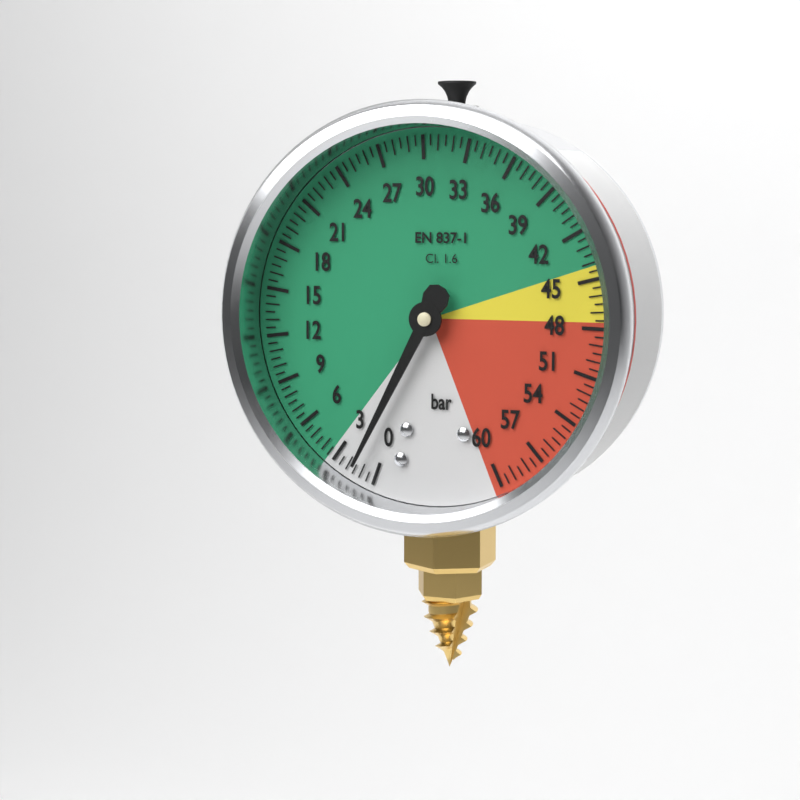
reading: 1.5 bar
